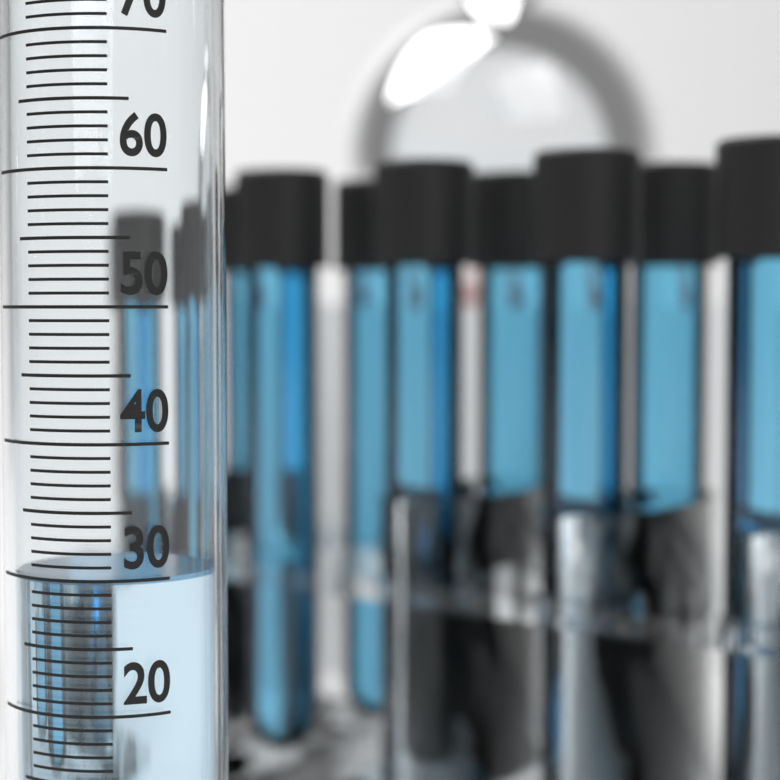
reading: 30 ml
